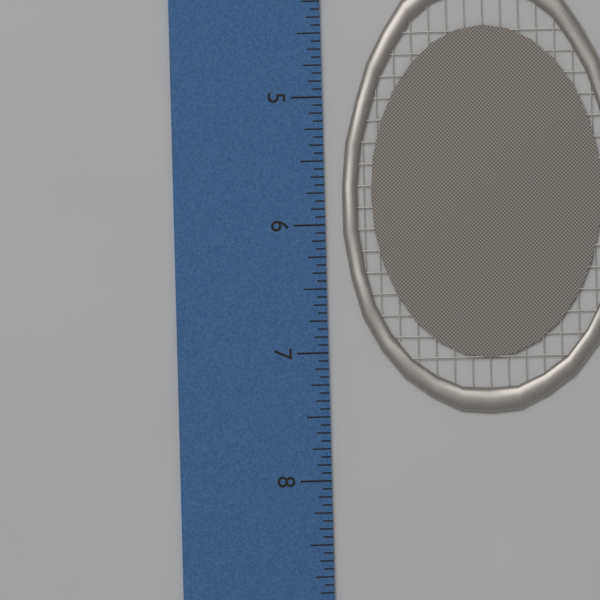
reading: 7.5000 inch
